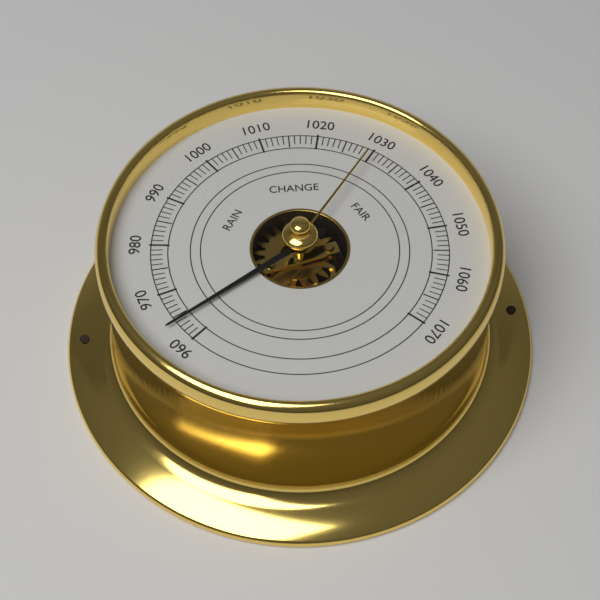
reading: 964 (no unit)
